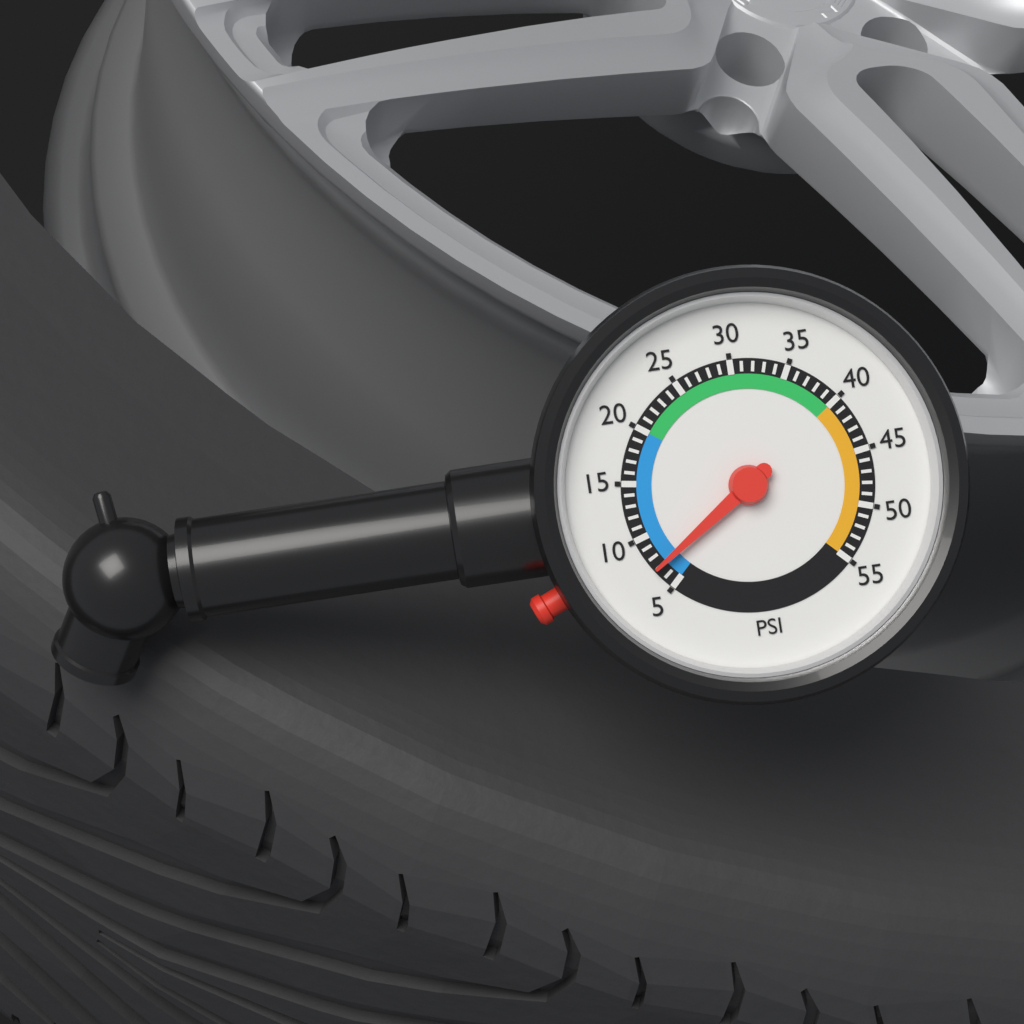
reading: 7 psi
